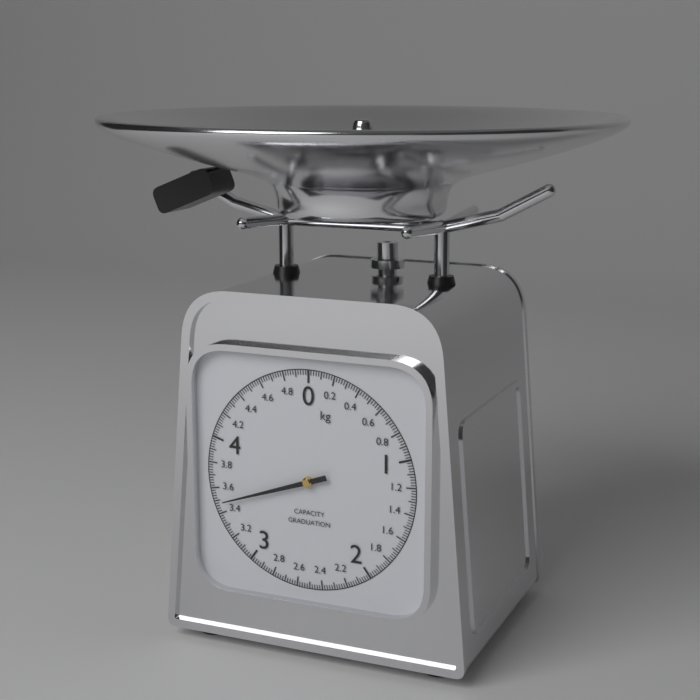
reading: 3.48 kg
